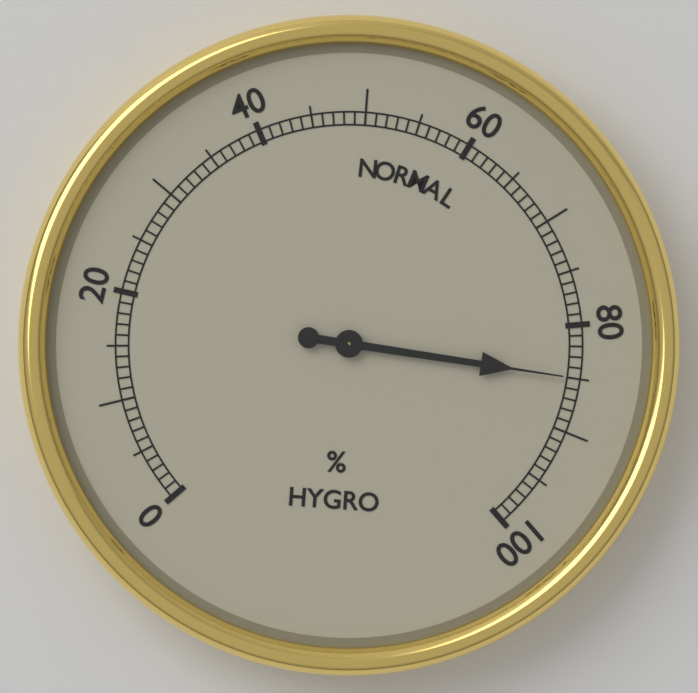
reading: 85 %
